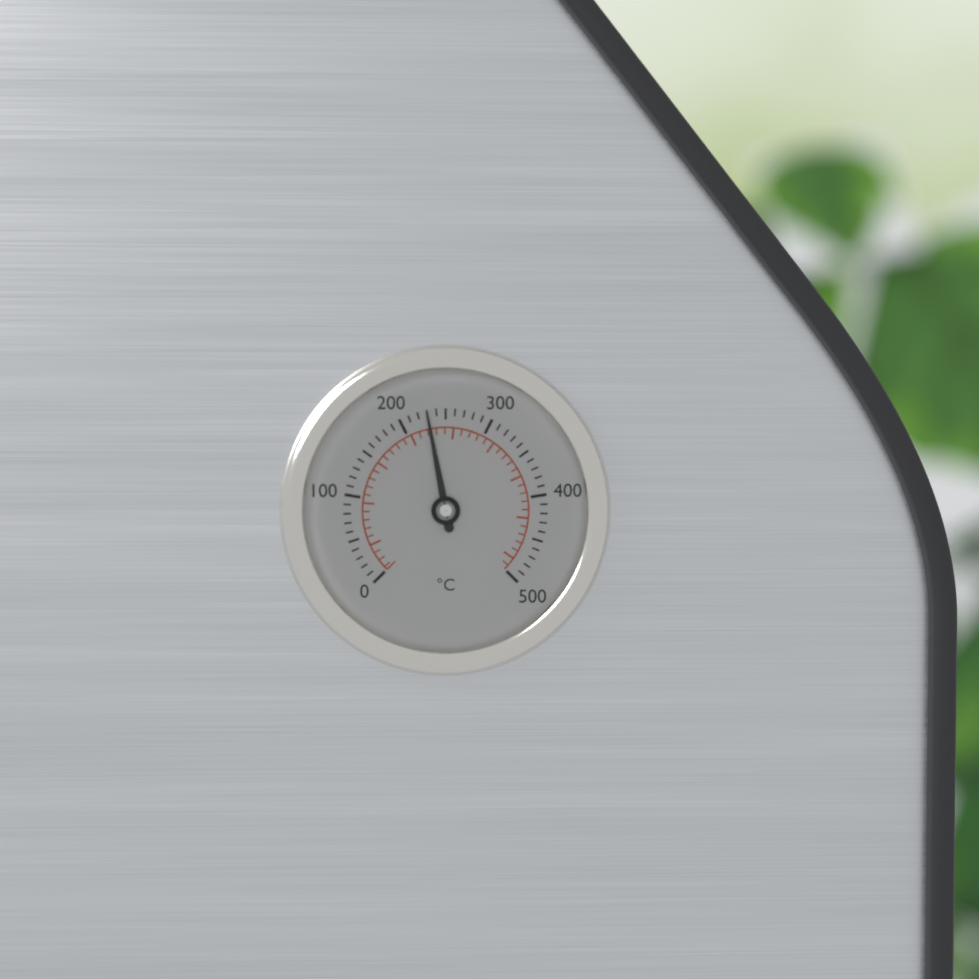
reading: 230 °C
